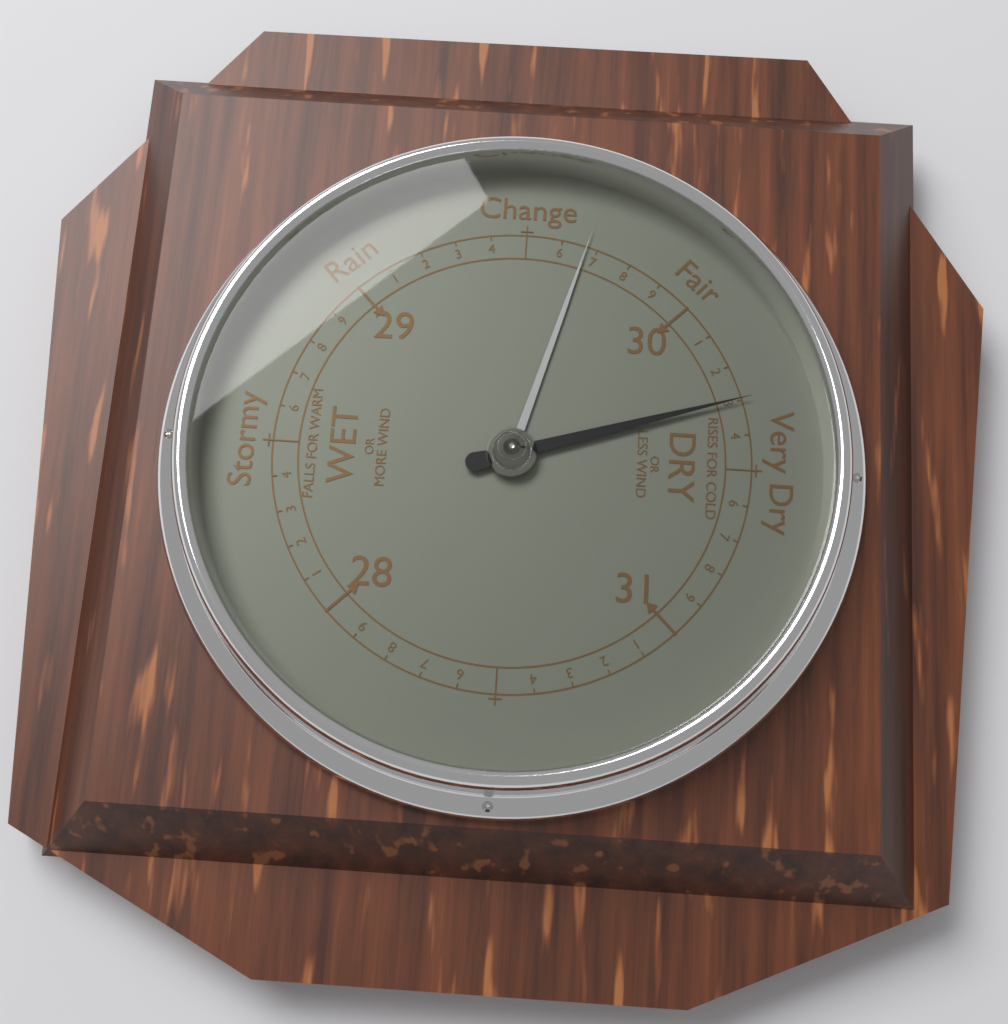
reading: 30.3 inHg
